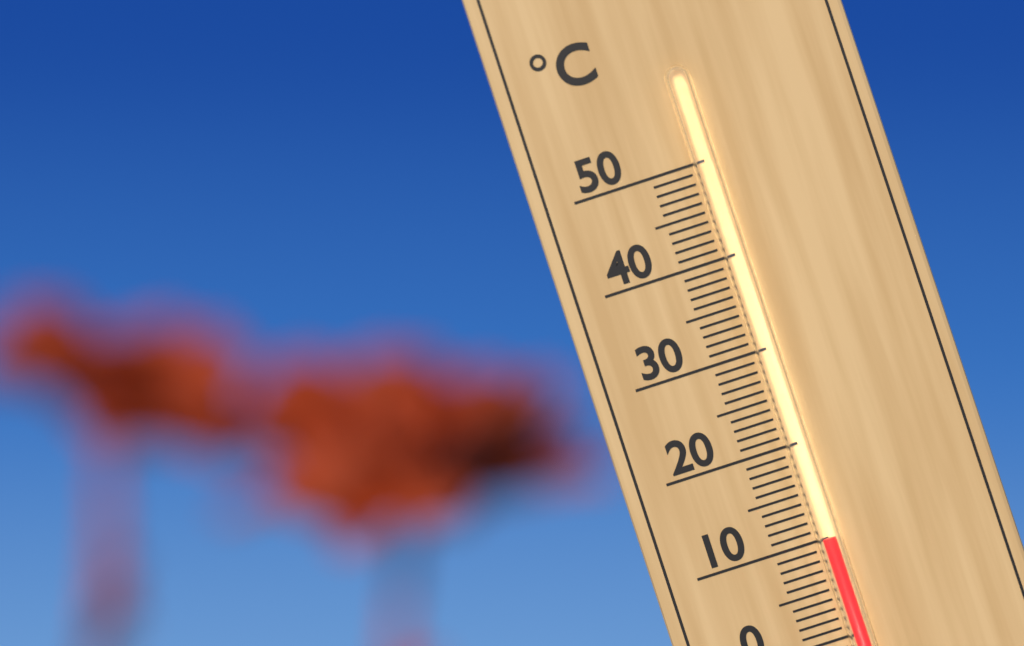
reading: 10 °C
